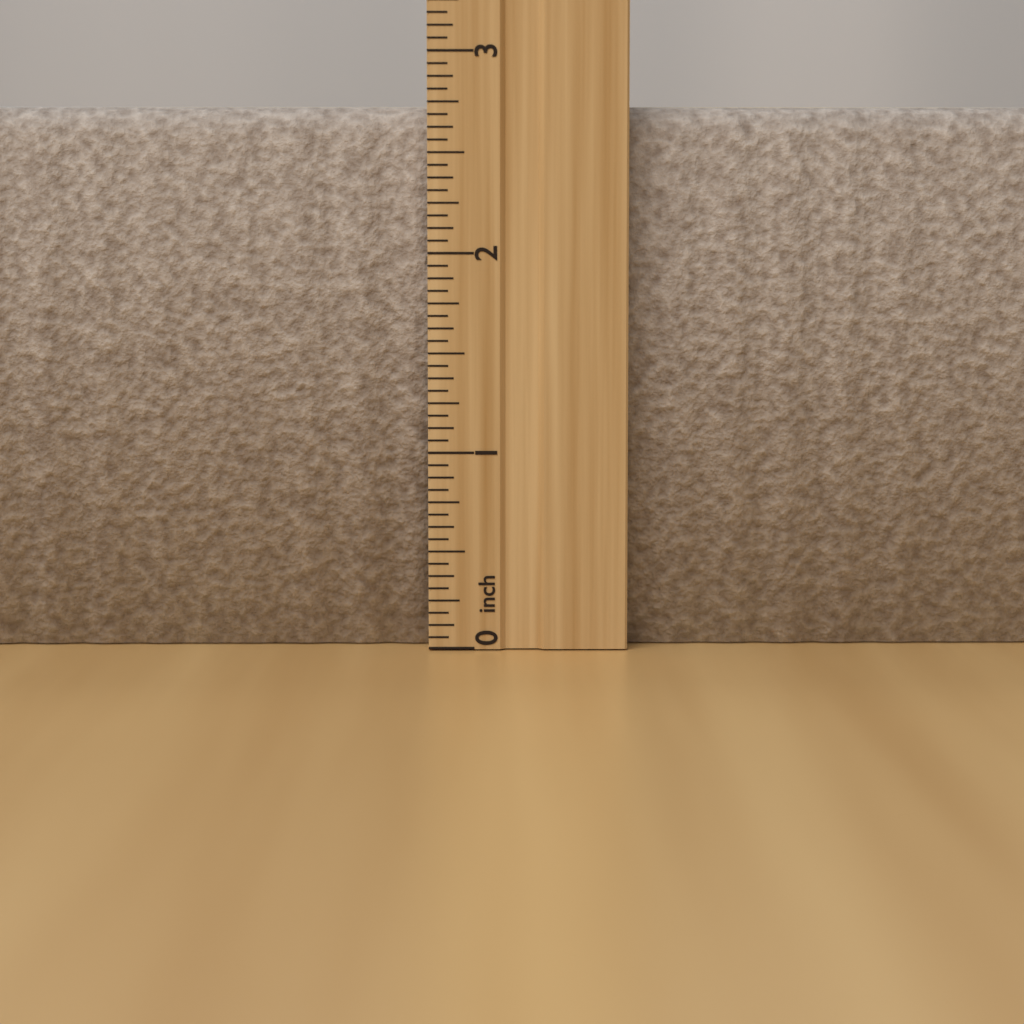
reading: 2.7500 inch
